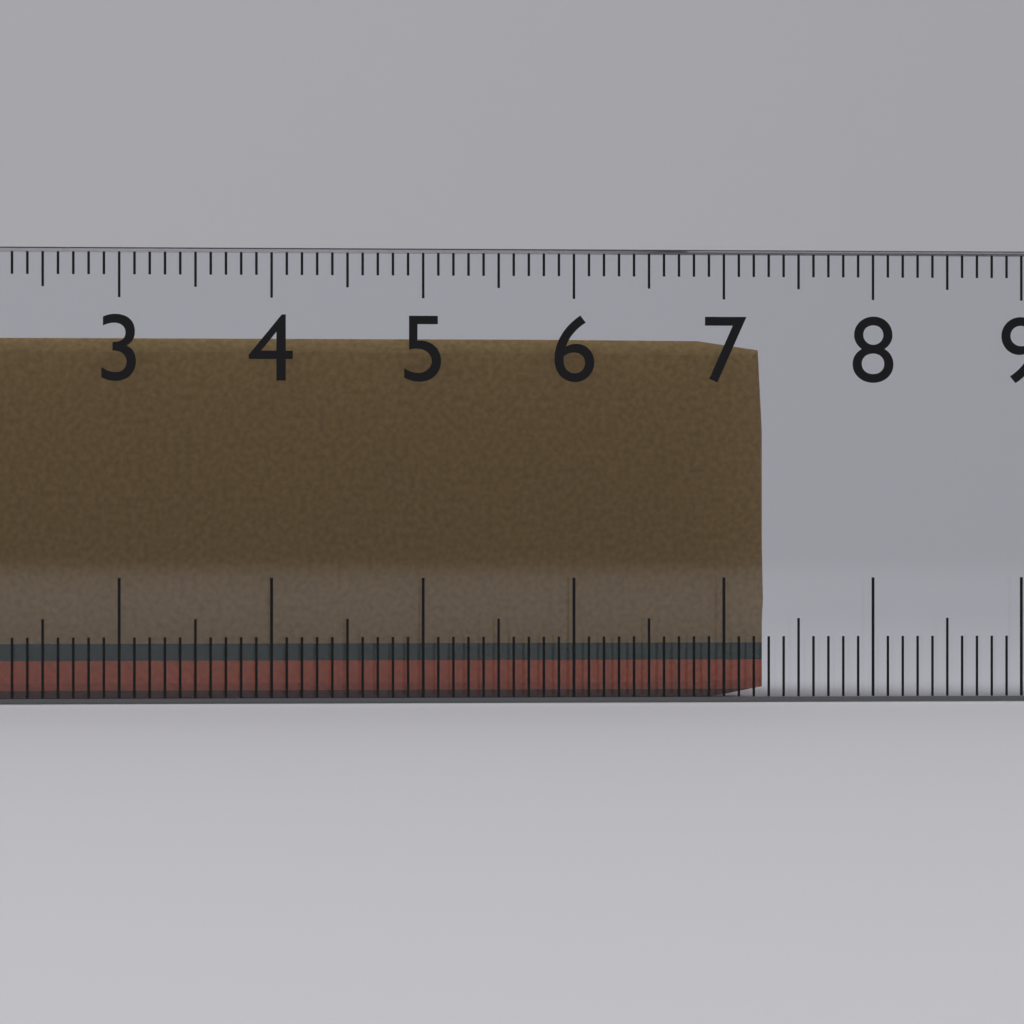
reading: 7.3 cm
